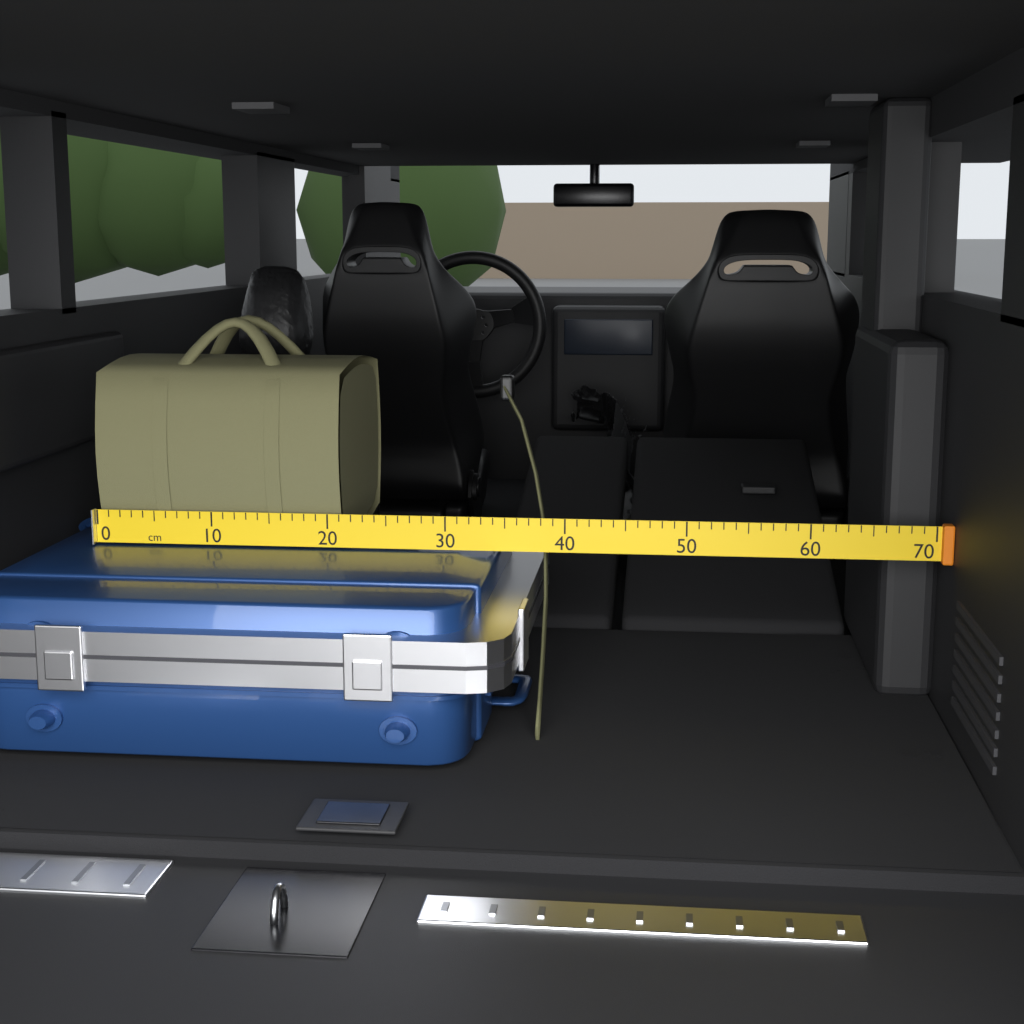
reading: 21 cm
